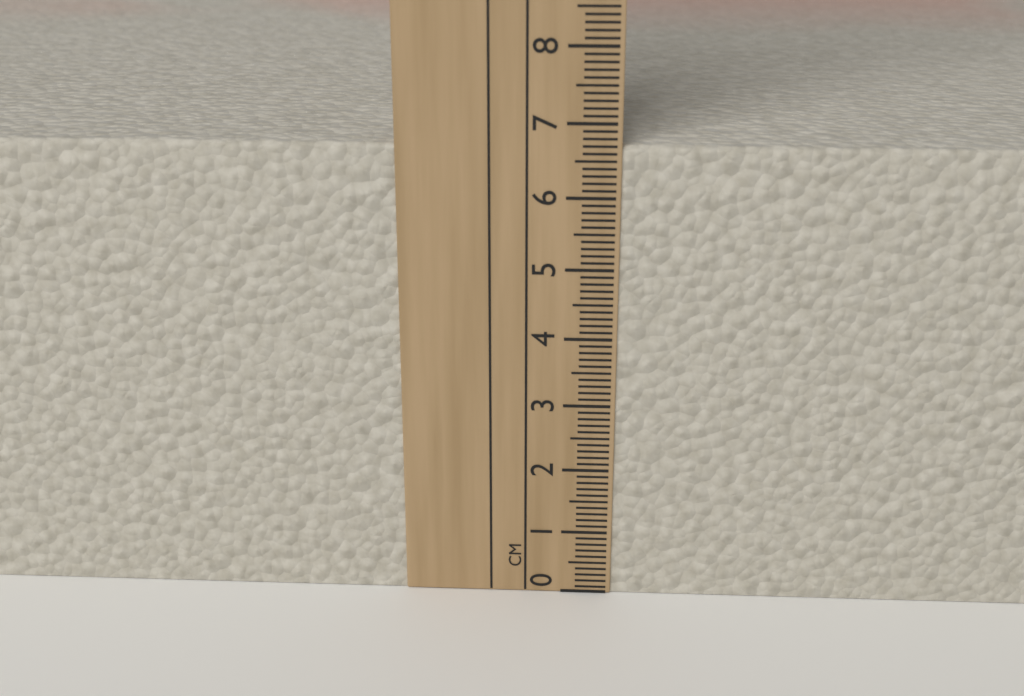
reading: 6.7 cm
